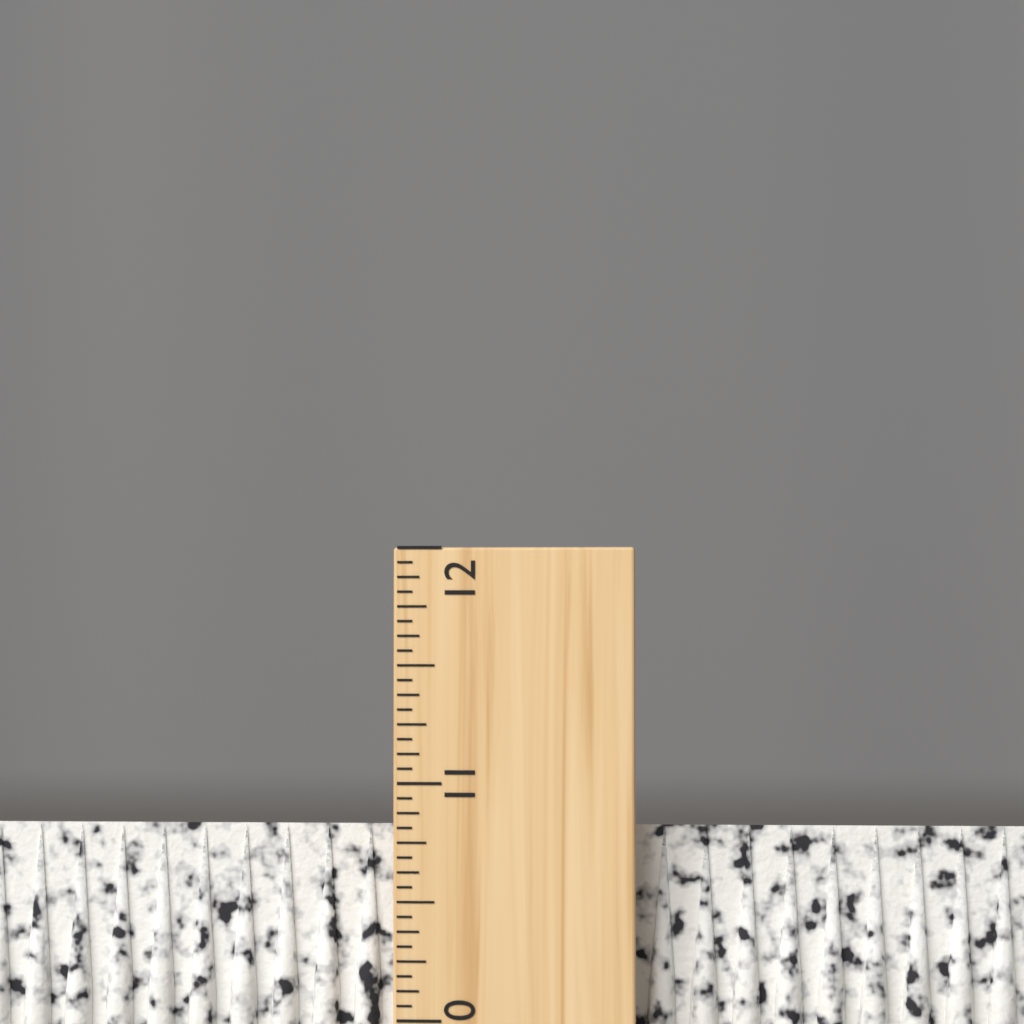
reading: 10.8125 inch
